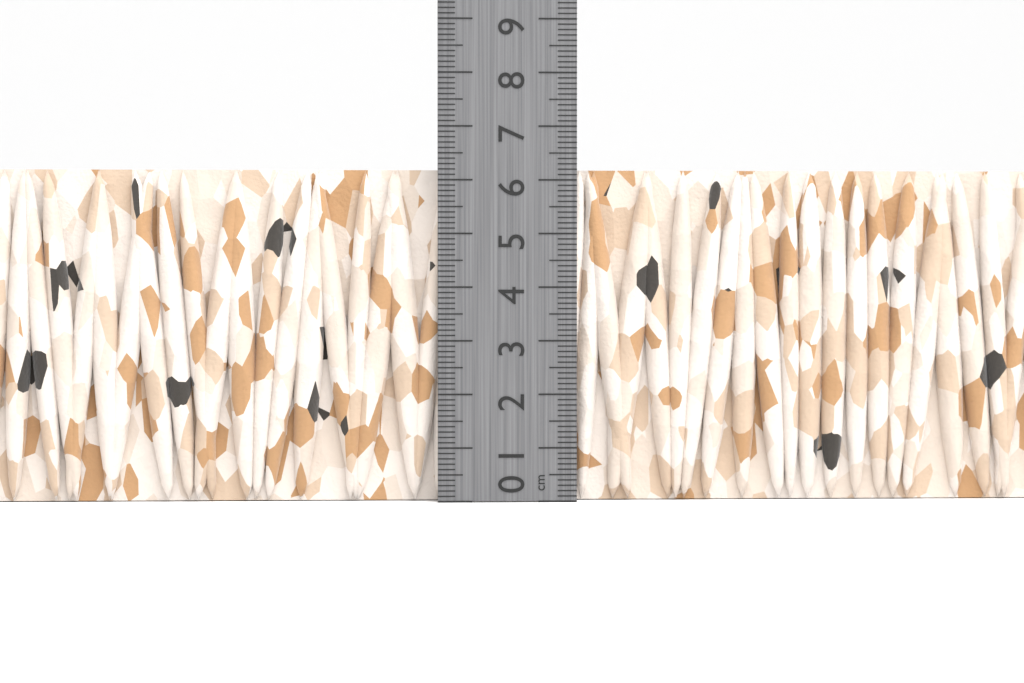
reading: 6.2 cm
